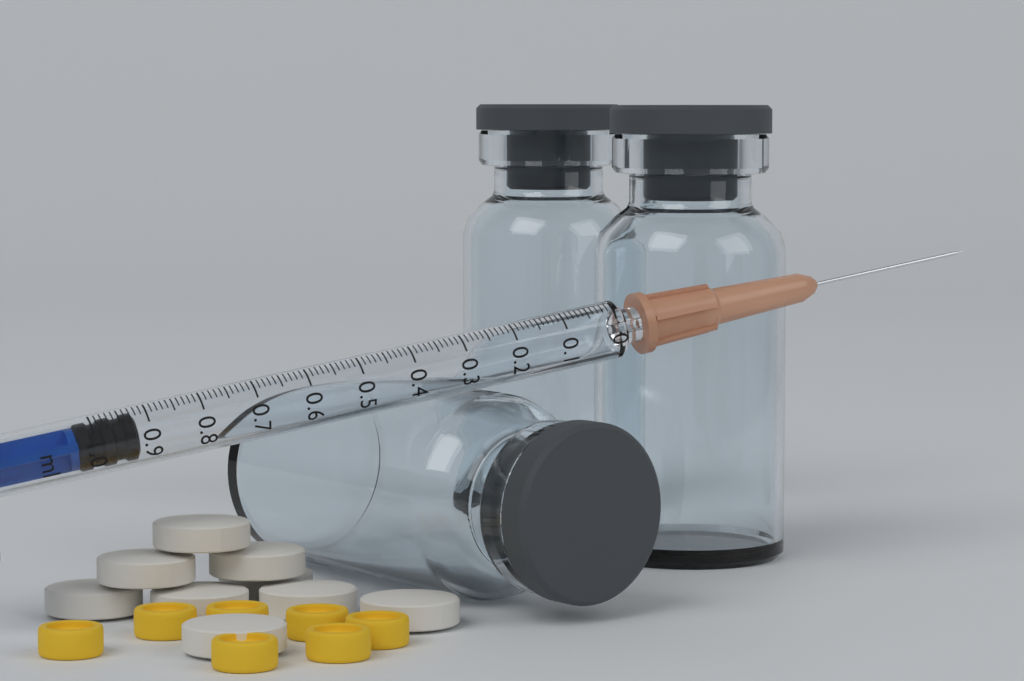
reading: 0.92 ml
